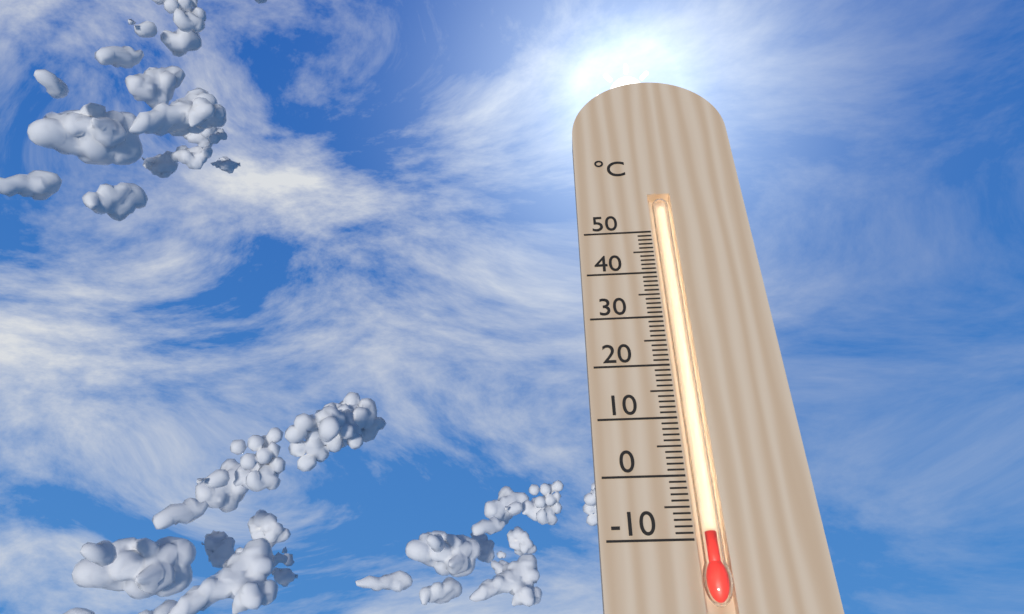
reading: -9 °C
